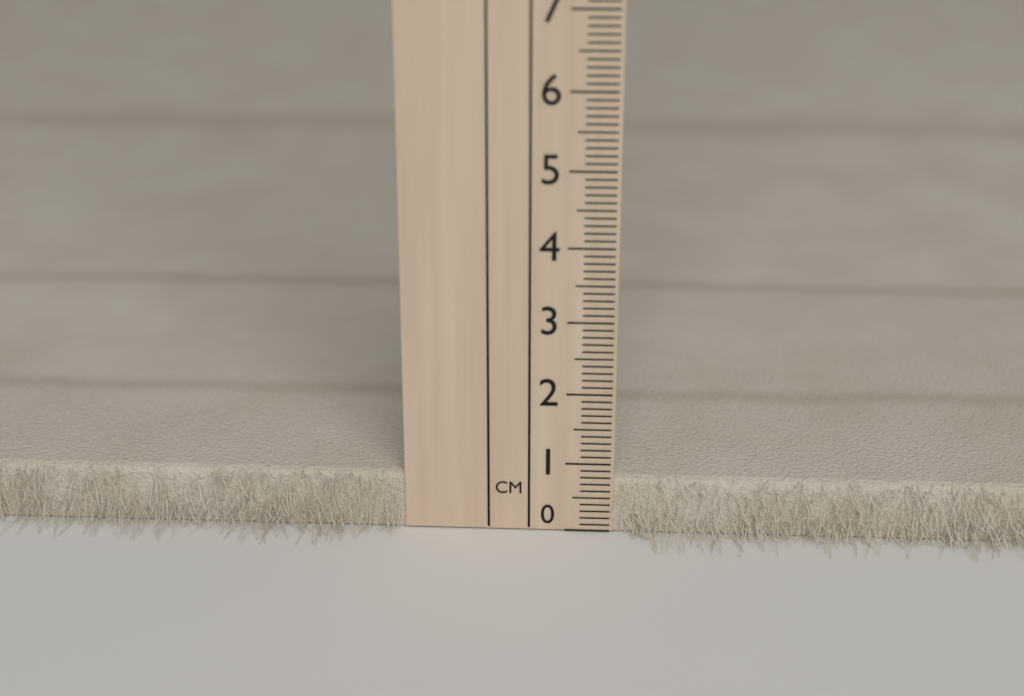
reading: 0.8 cm
